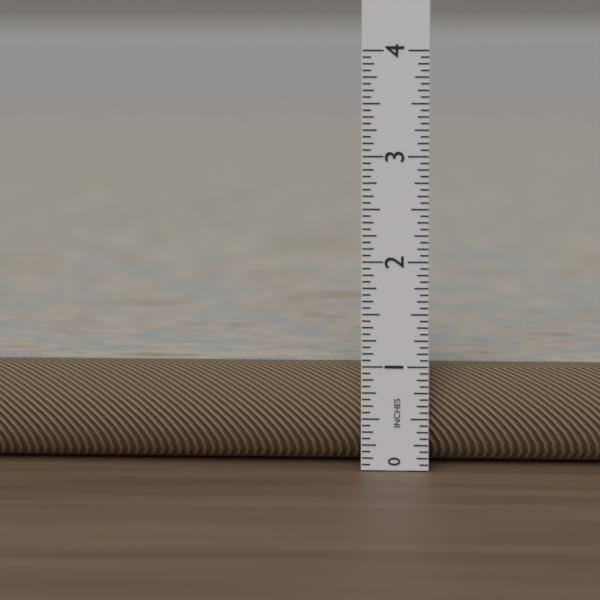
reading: 0.9375 in
